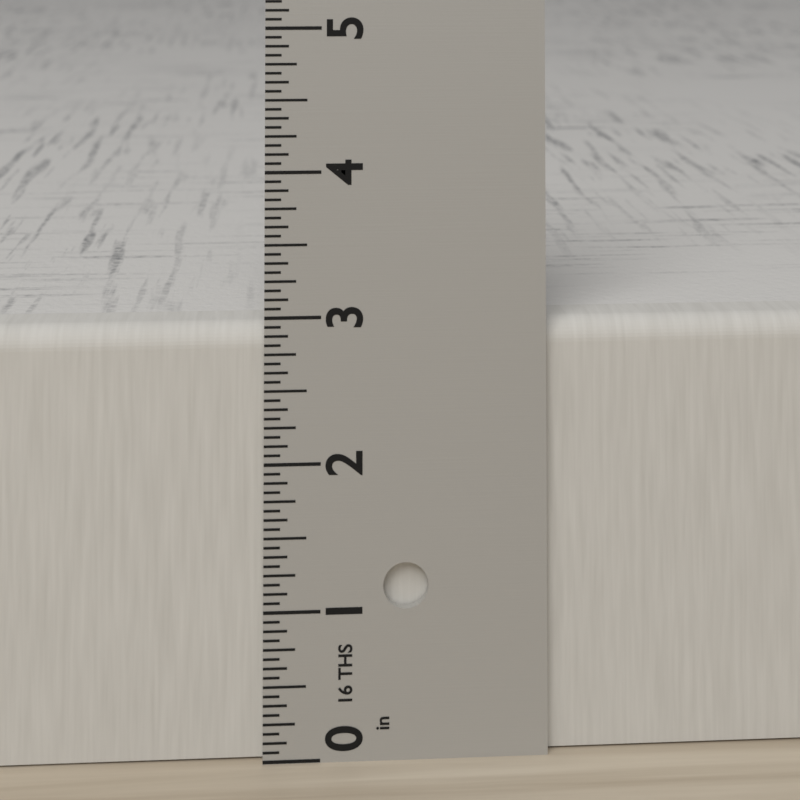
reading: 2.9375 in
